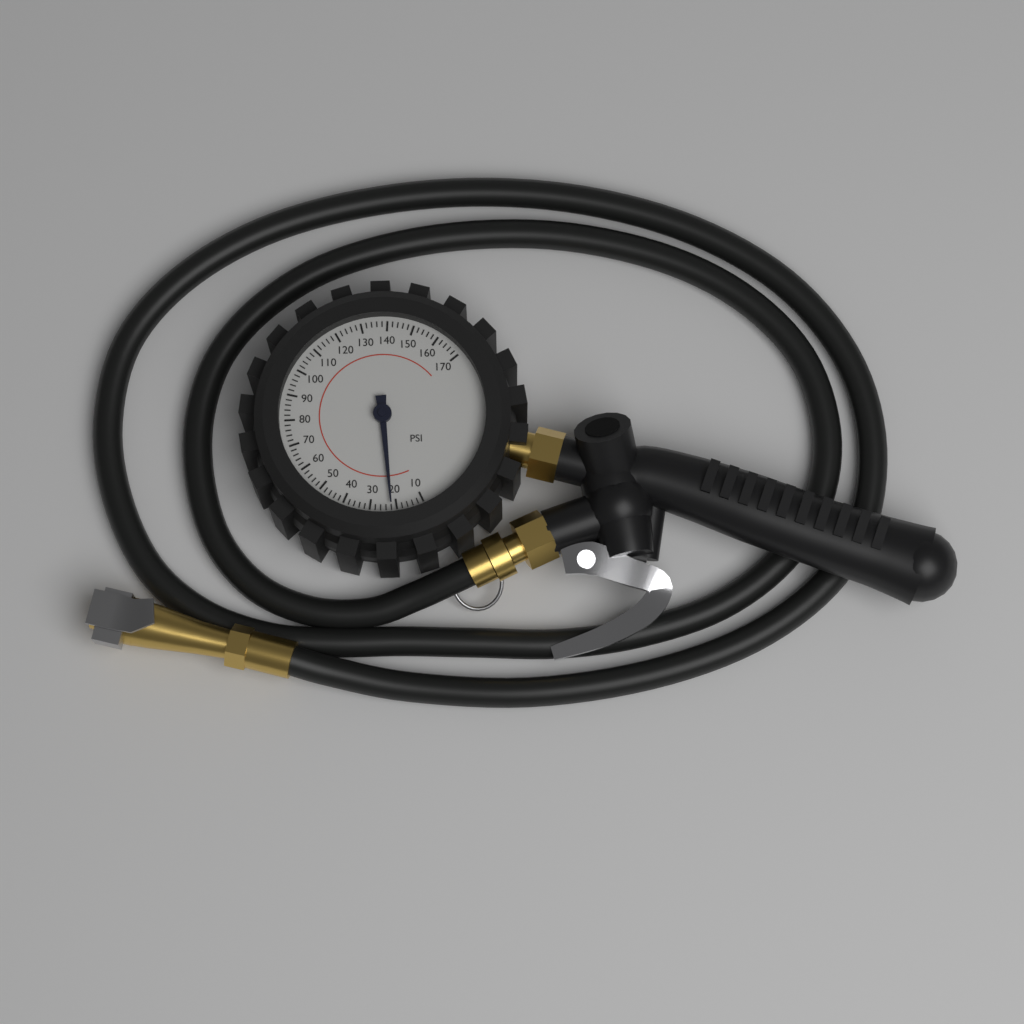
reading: 22 psi
